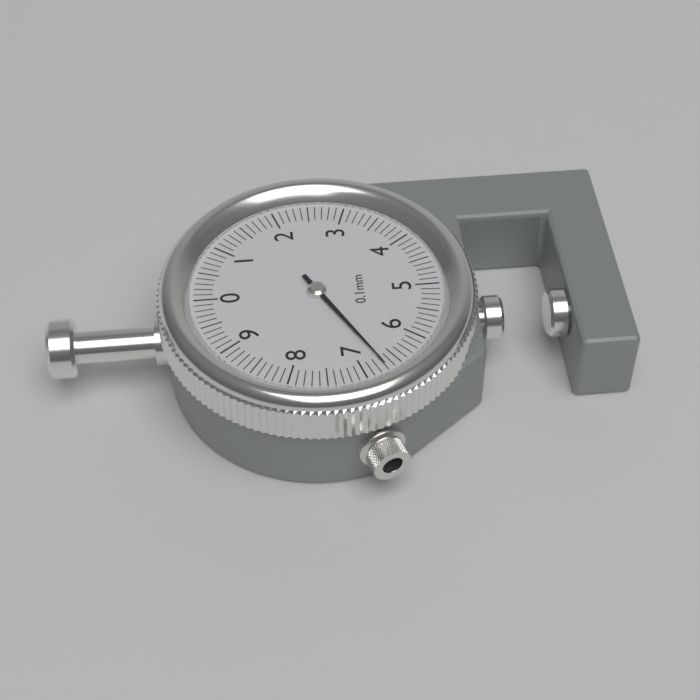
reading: 6.7 mm
